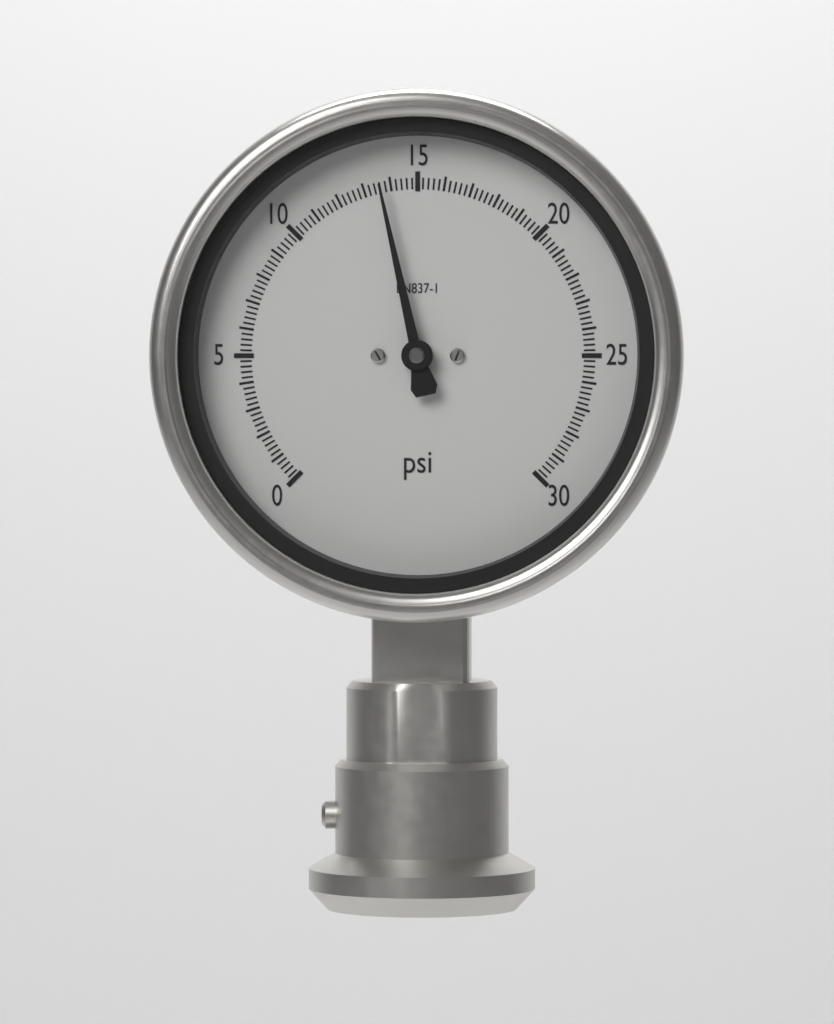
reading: 13.6 psi
